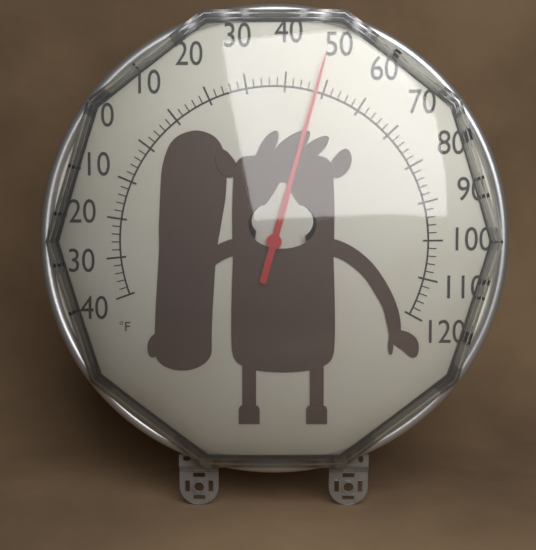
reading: 48 °F
